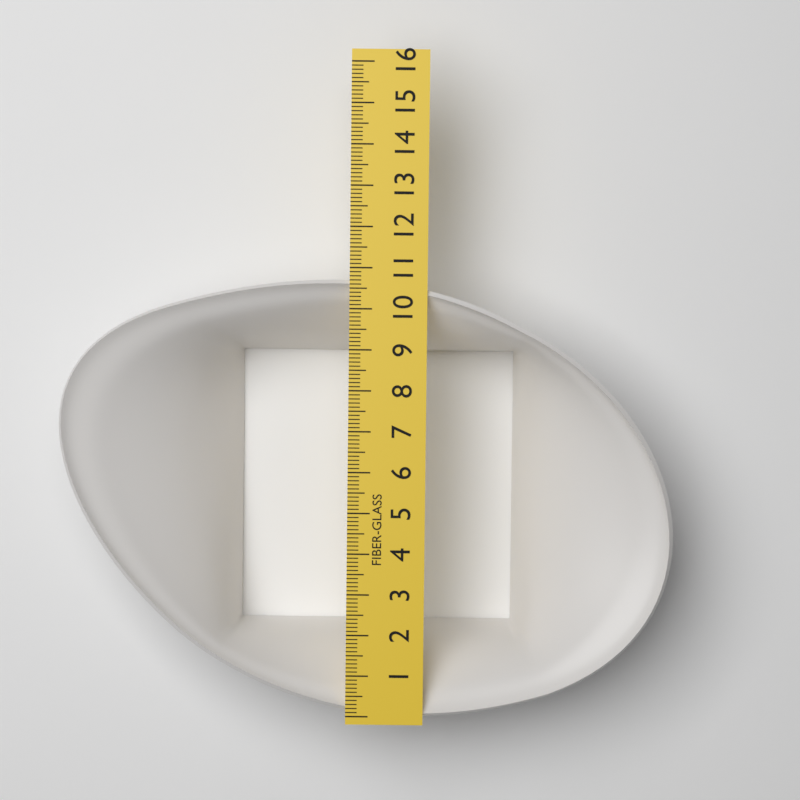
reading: 10.7 (no unit)
